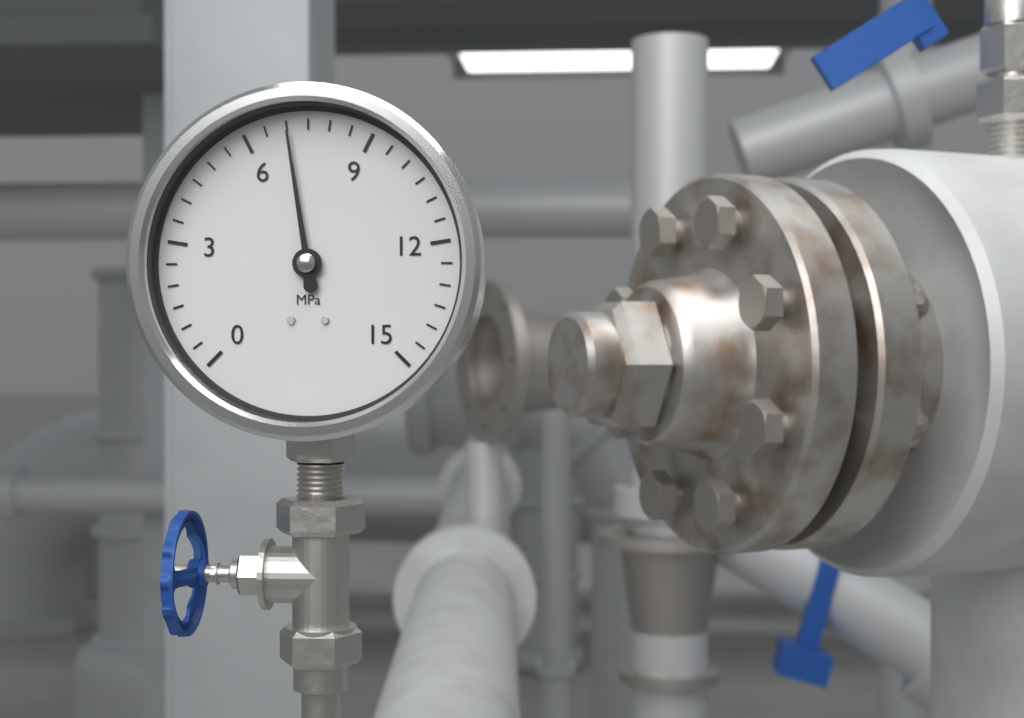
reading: 7.0 MPa
